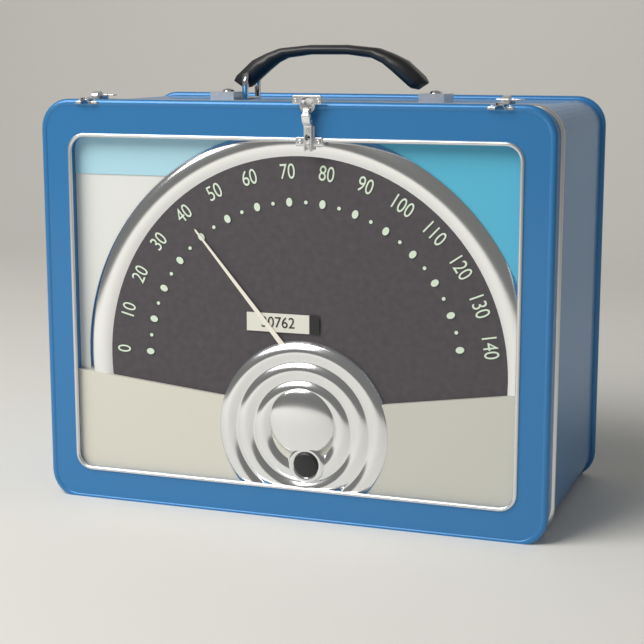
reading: 40 (no unit)
